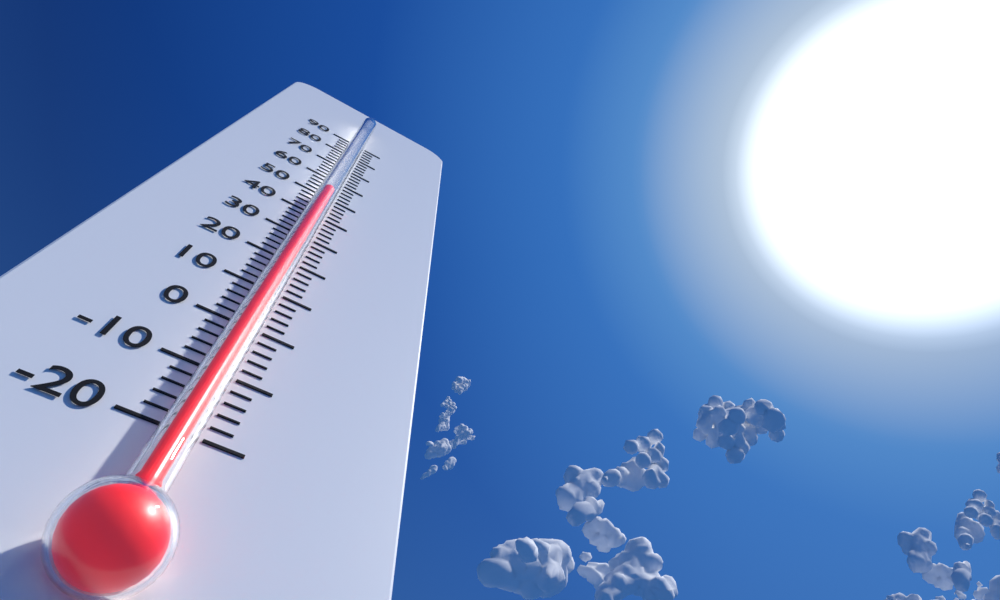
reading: 48 (no unit)
